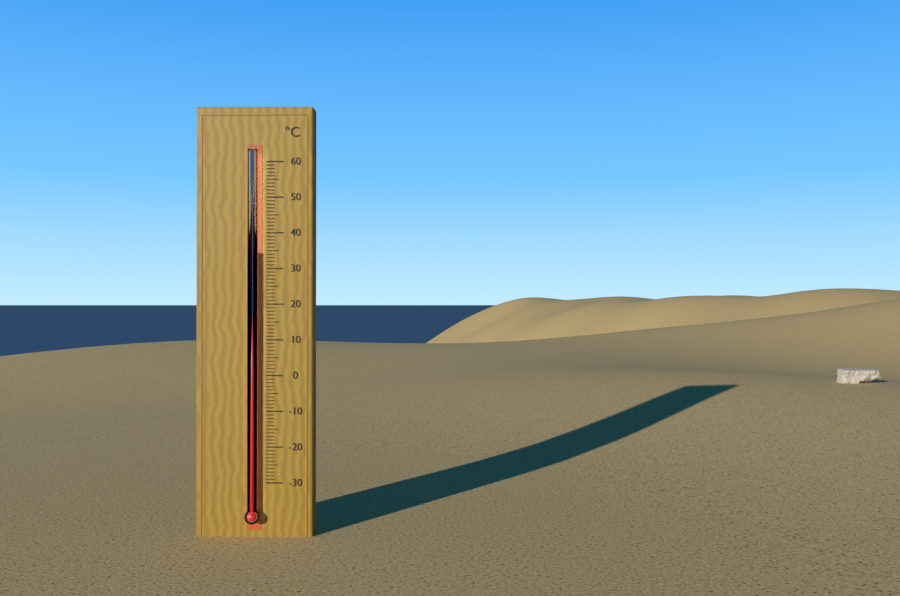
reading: 35 °C
